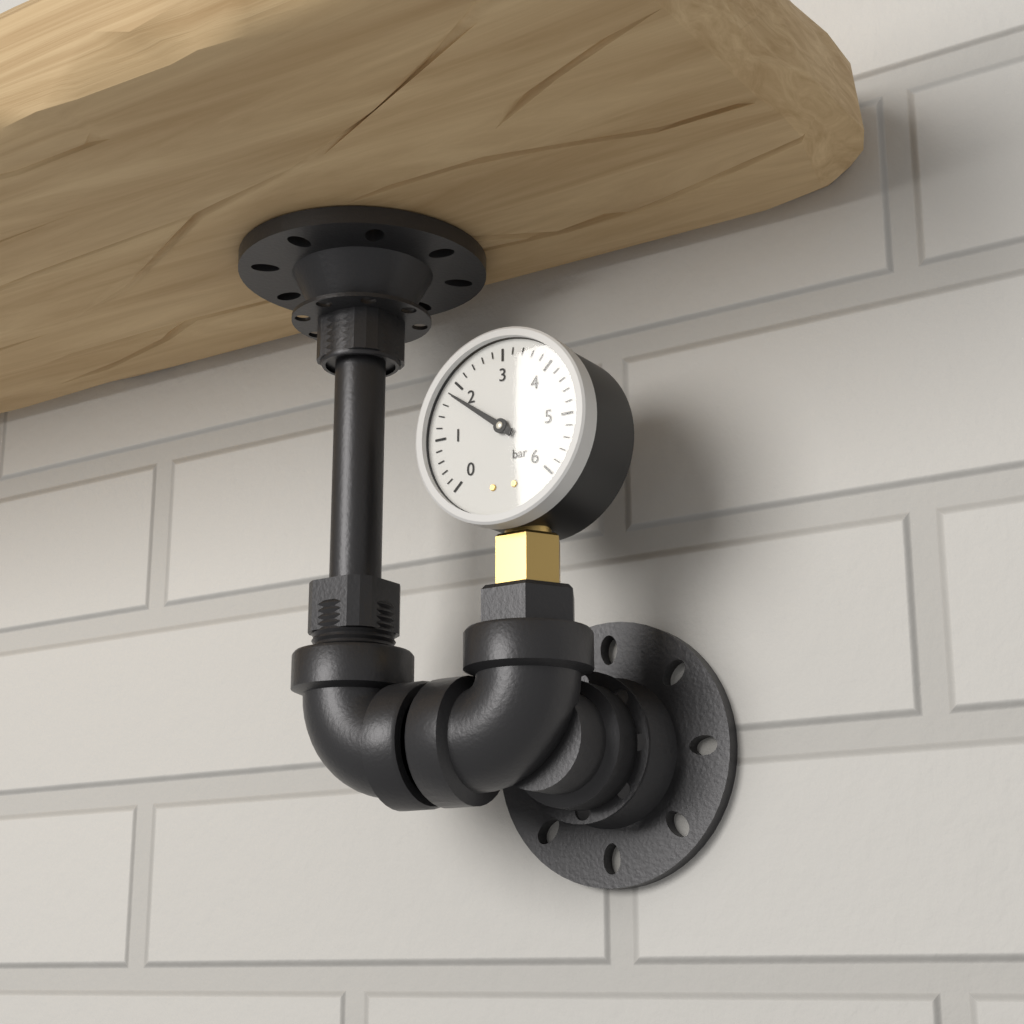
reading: 1.8 bar
